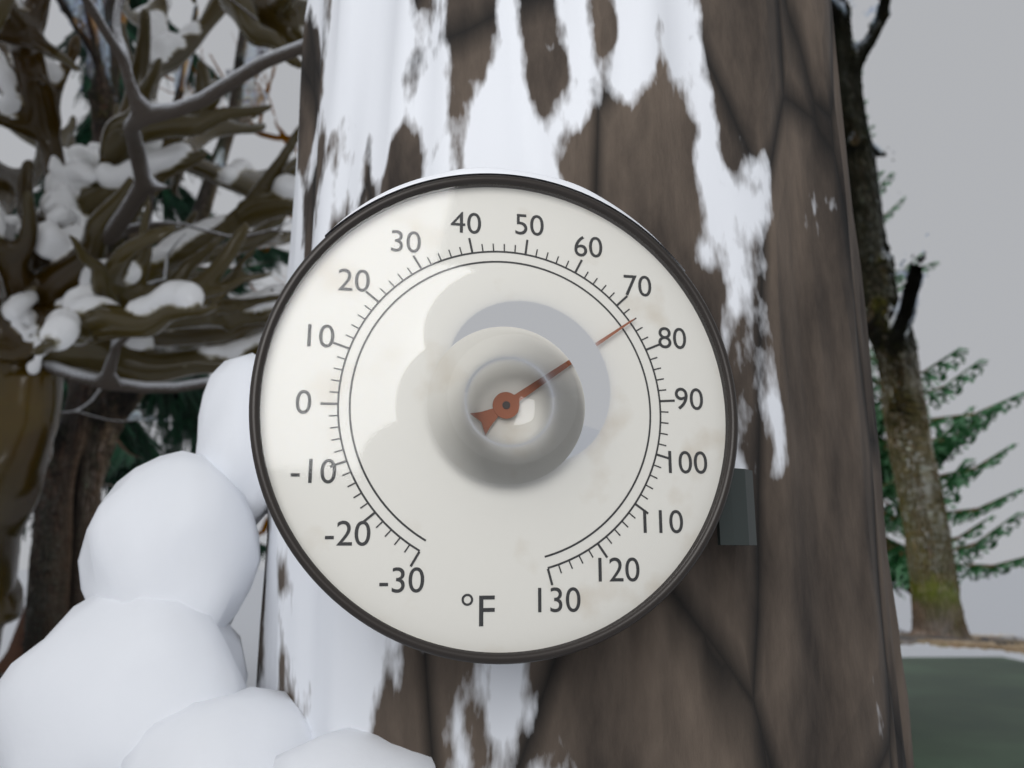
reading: 74 °F
